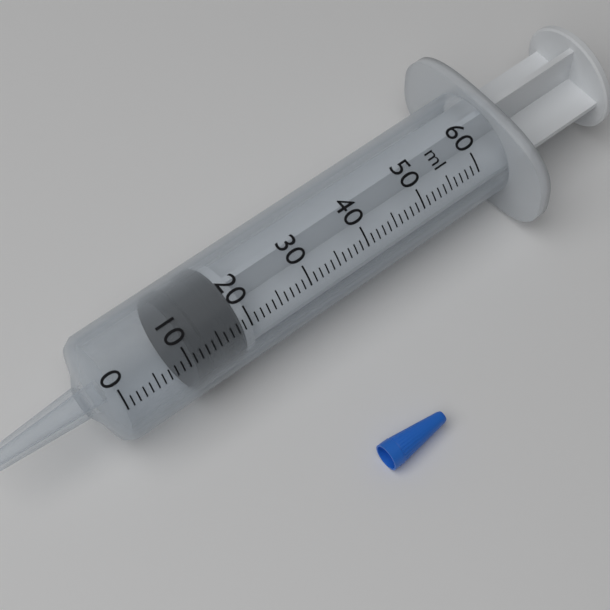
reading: 11 ml
